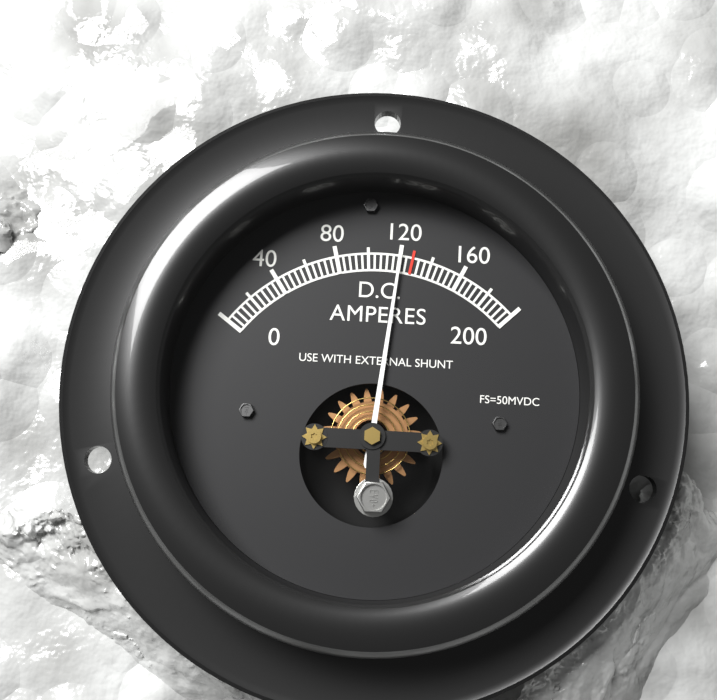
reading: 120 A
